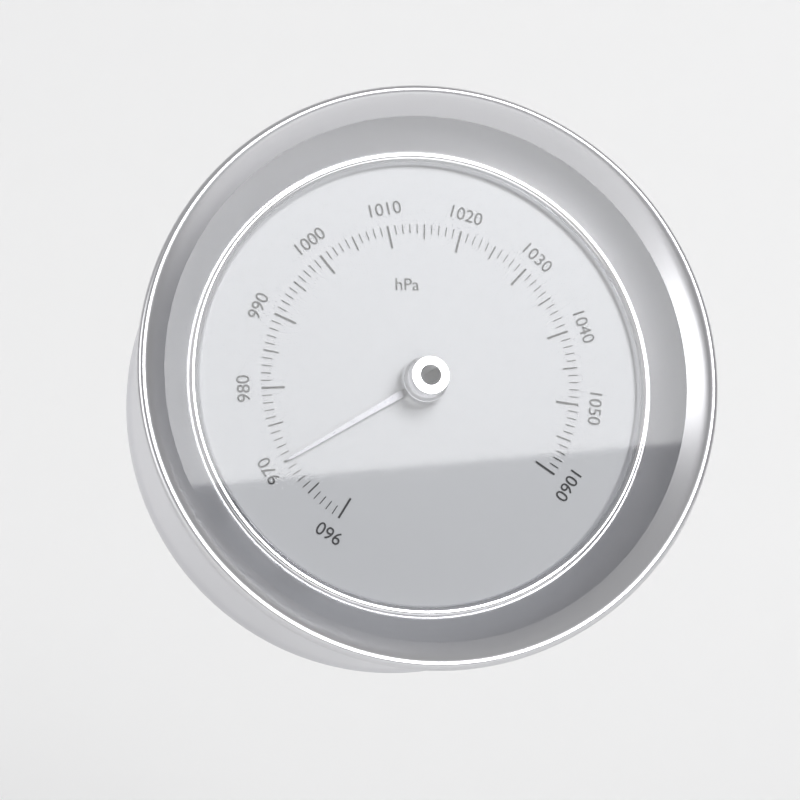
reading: 970 hPa
